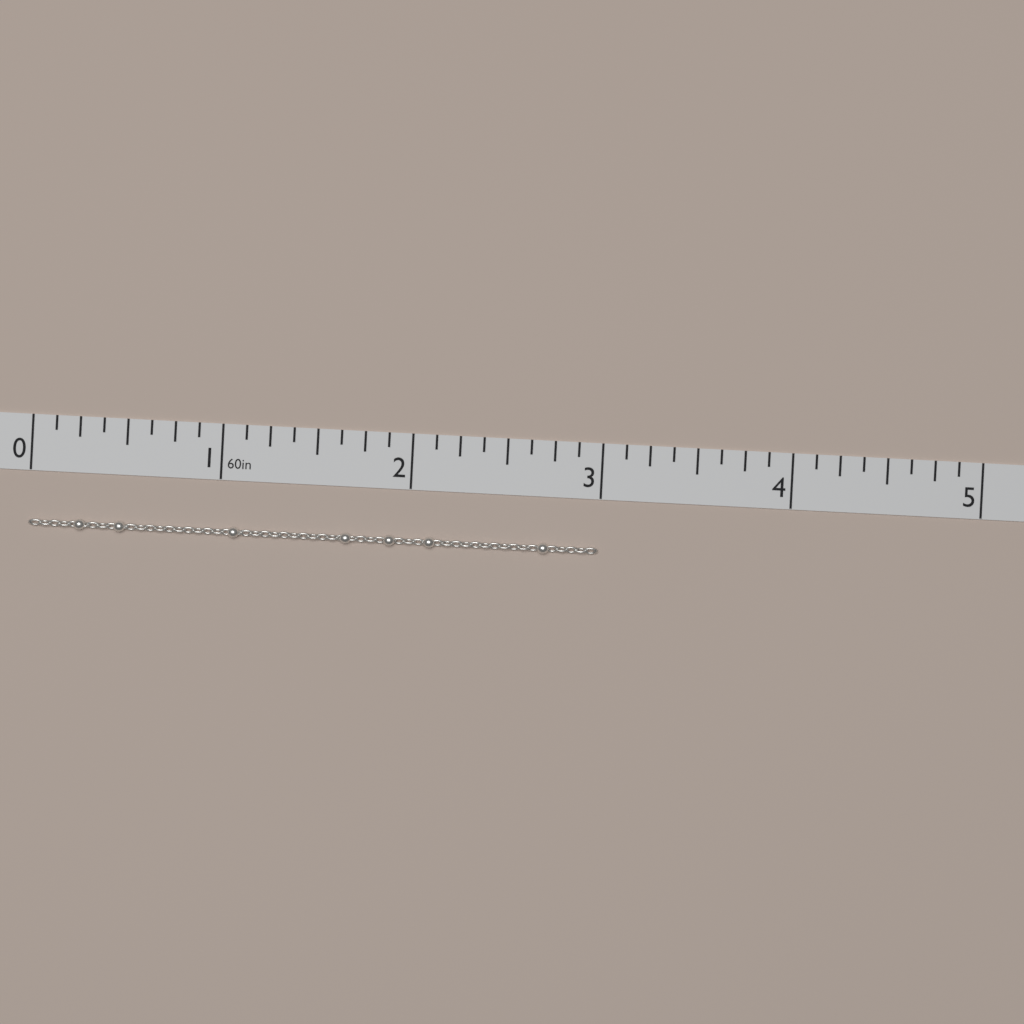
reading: 3.000 in
